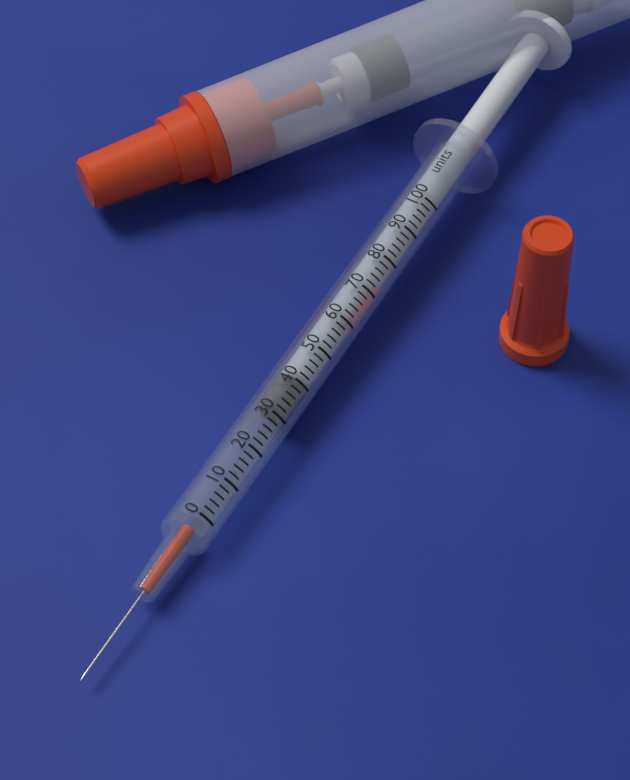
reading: 32 units
